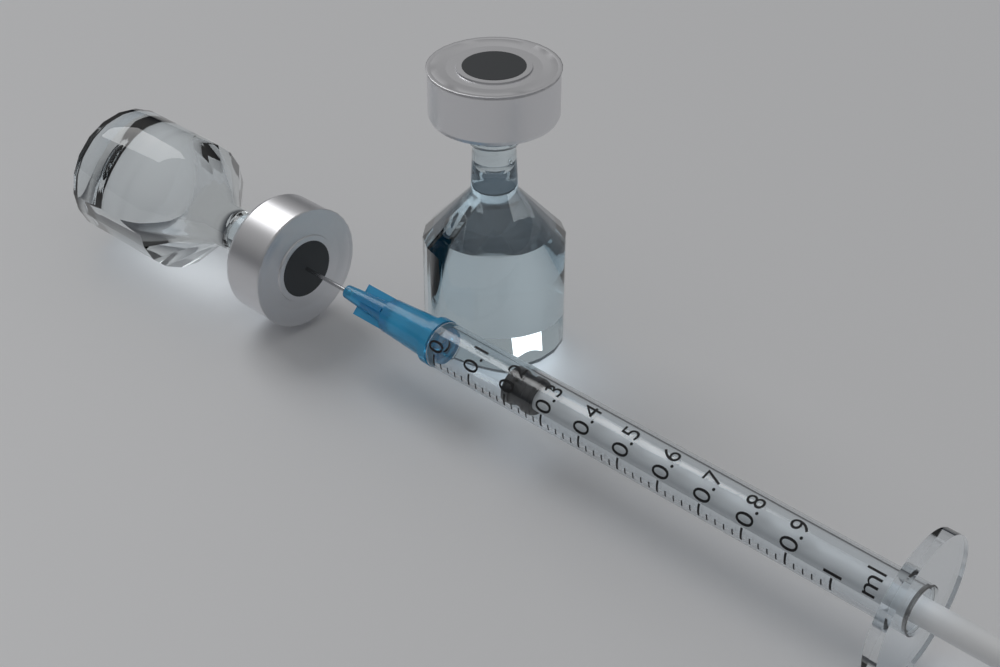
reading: 0.18 ml
